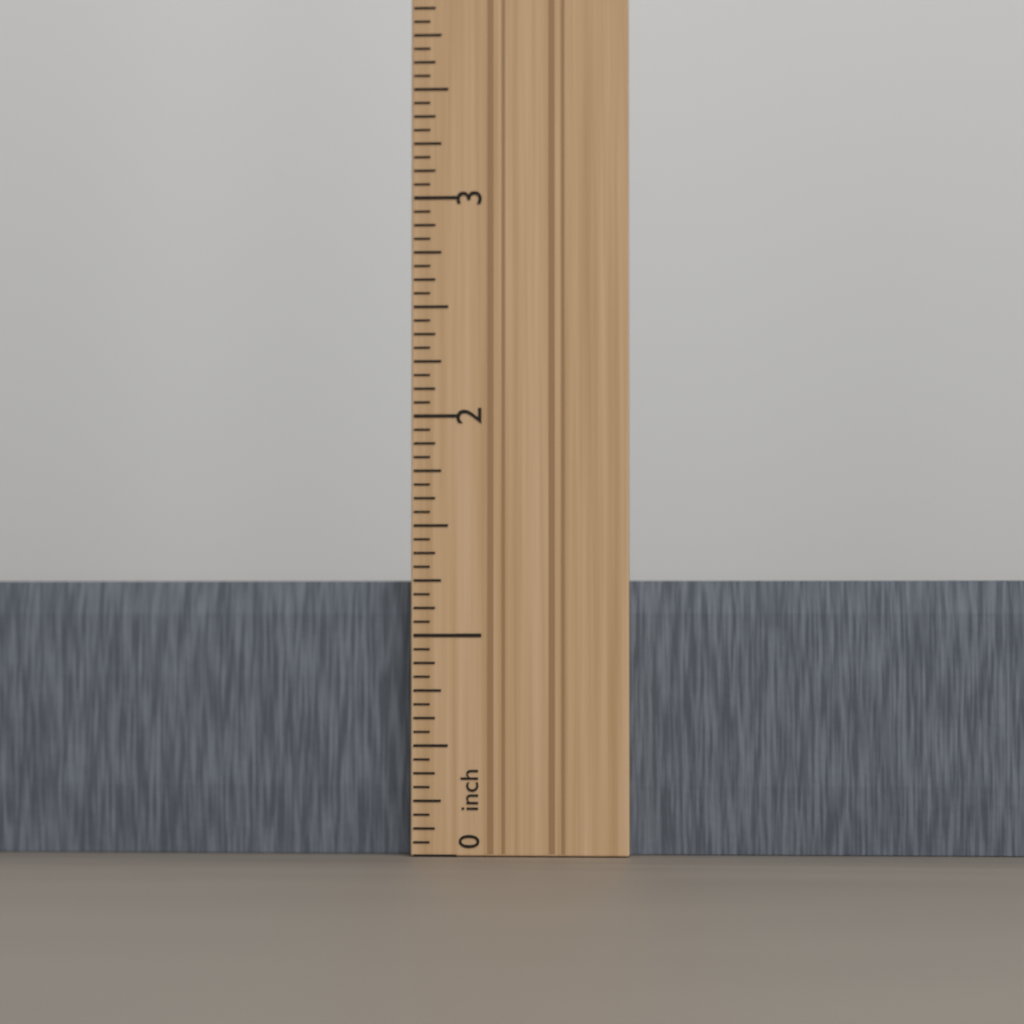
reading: 1.2500 in
